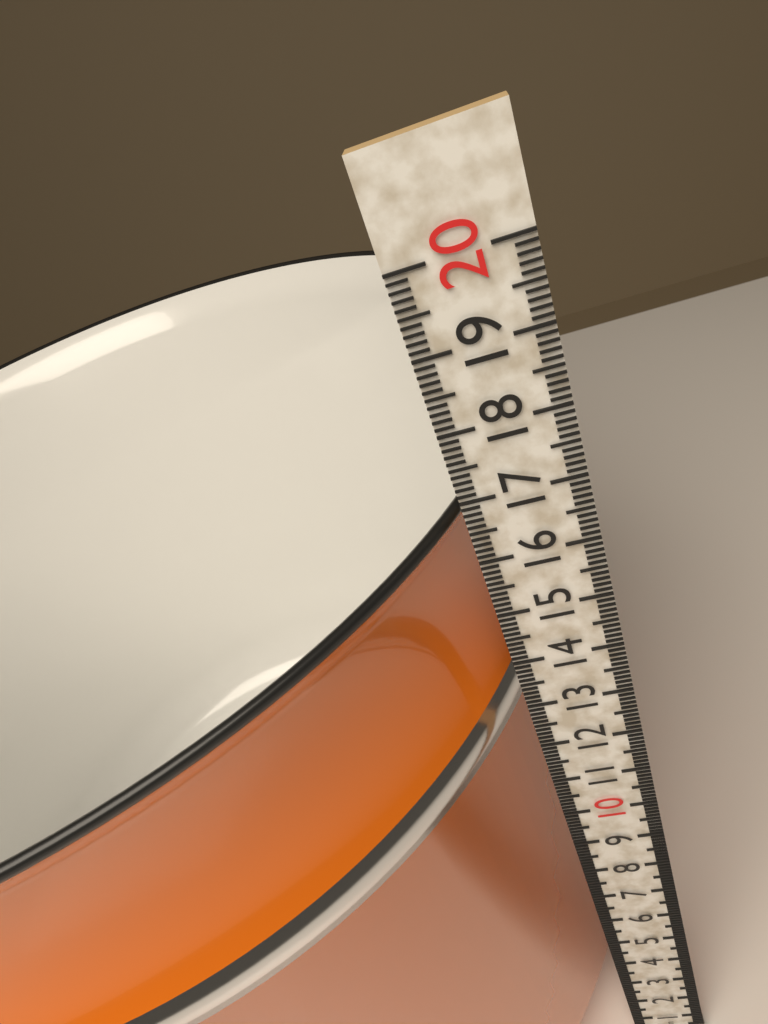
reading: 16.8 cm
